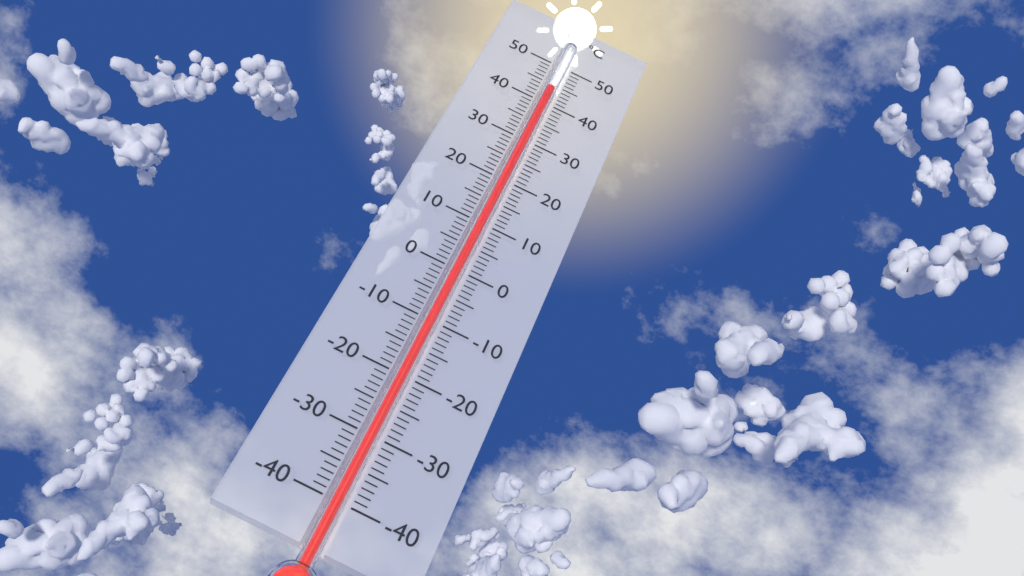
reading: 44 °C
